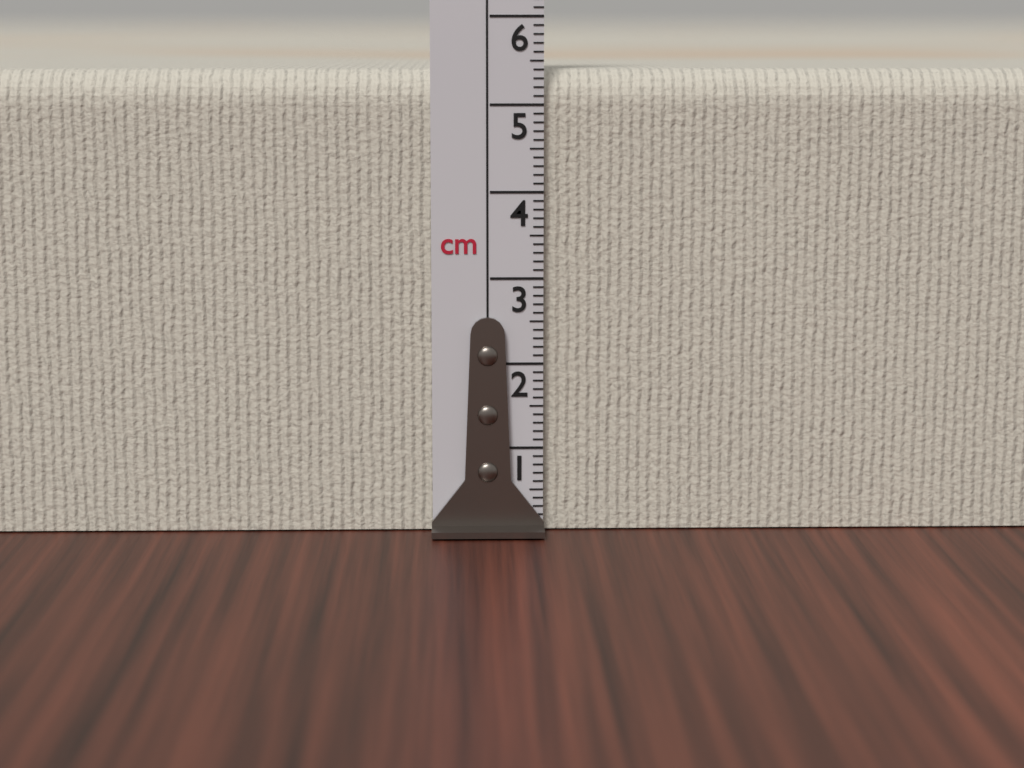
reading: 5.4 cm
